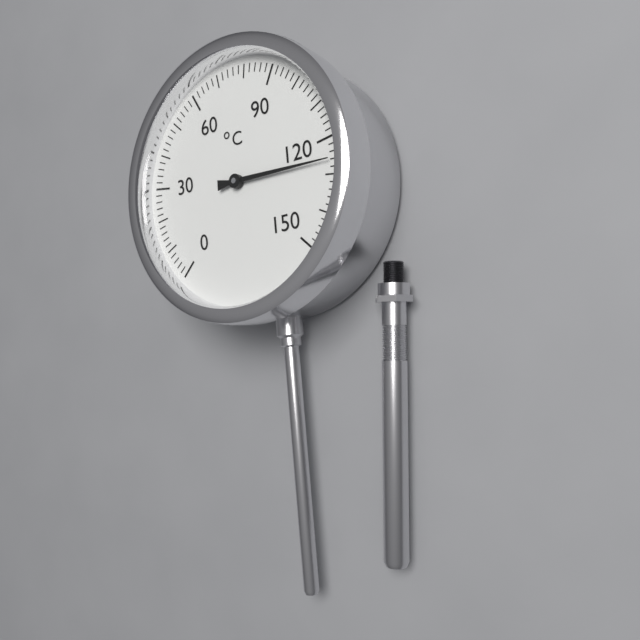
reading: 126 °C
